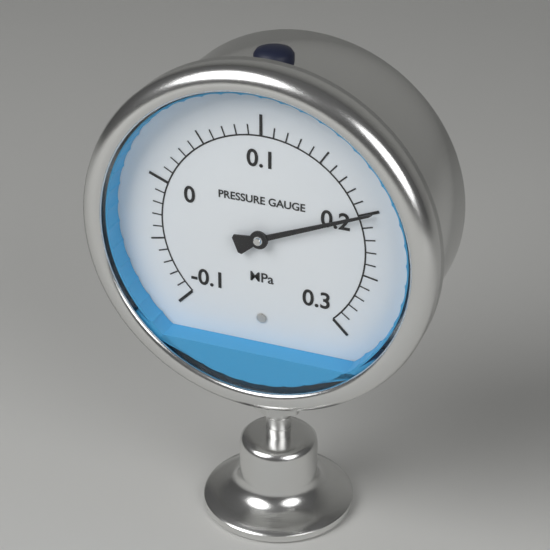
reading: 0.20 MPa
